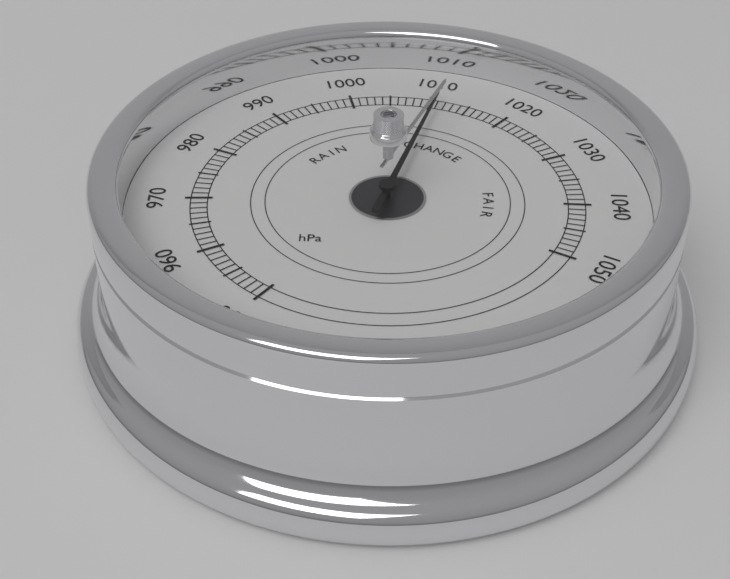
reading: 1011 hPa
